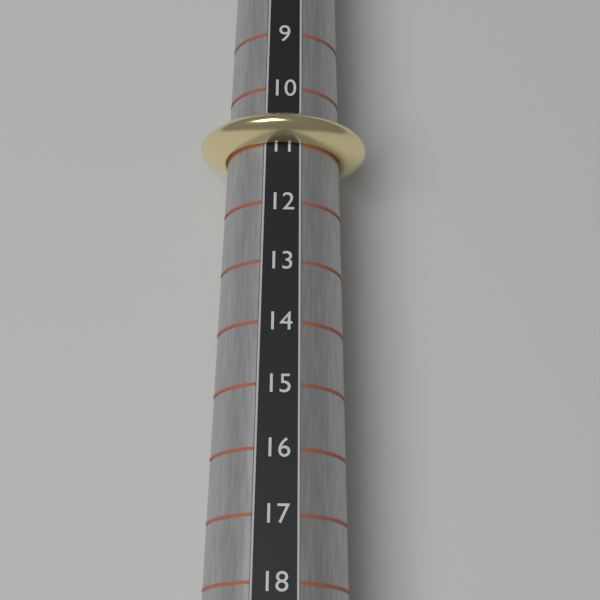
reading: 11 (no unit)
